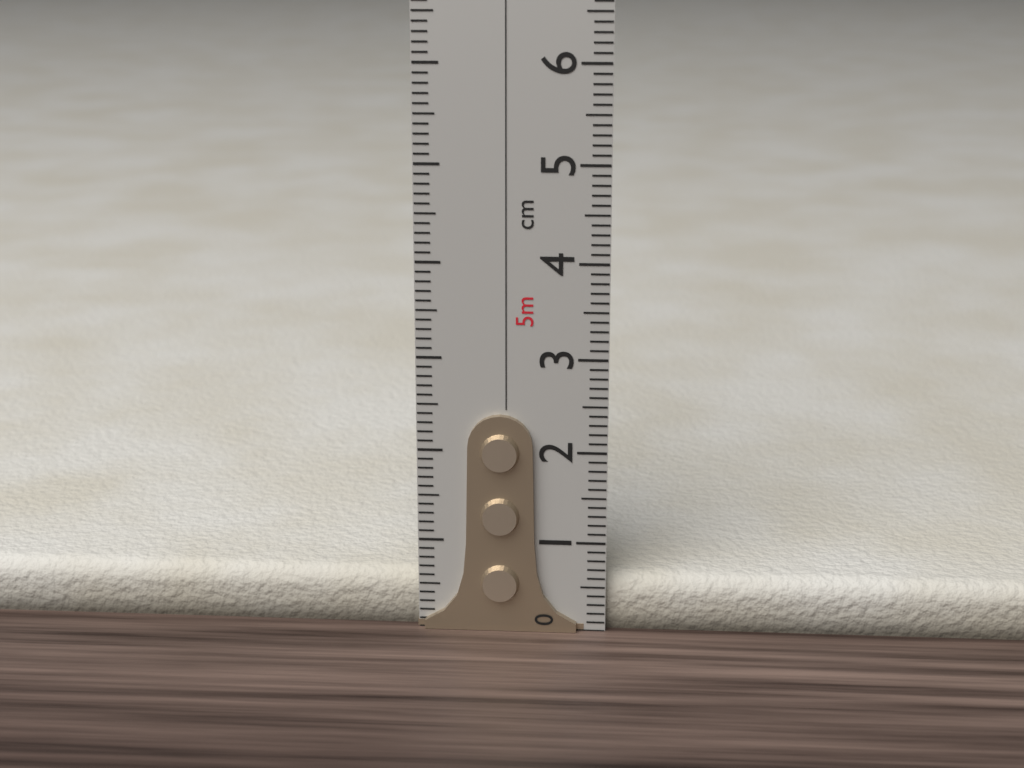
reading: 0.6 cm
